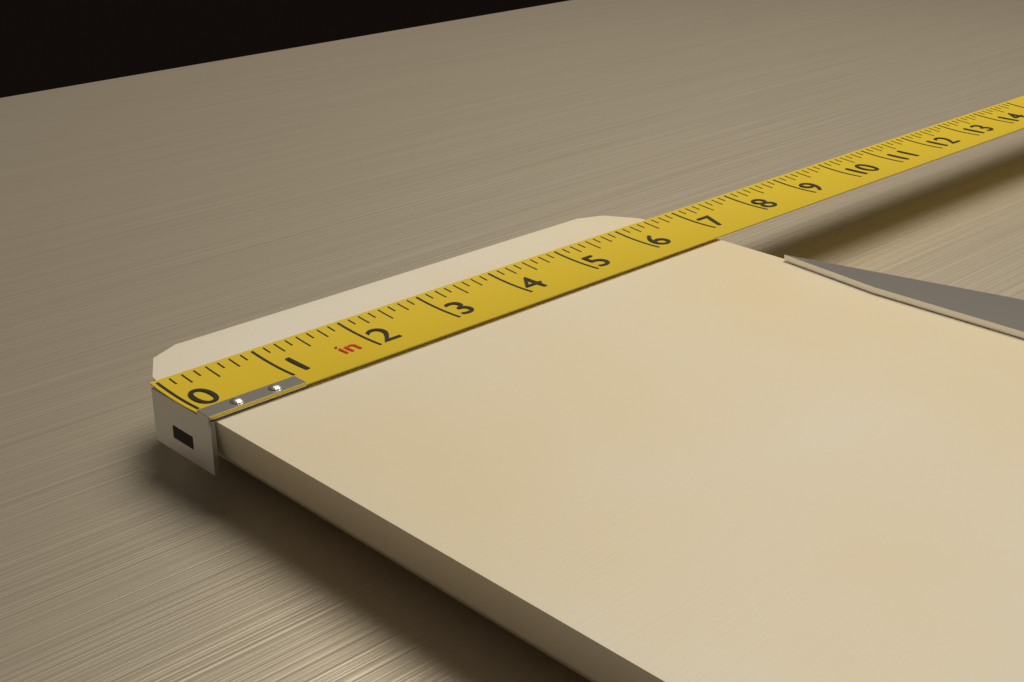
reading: 6.750 in
